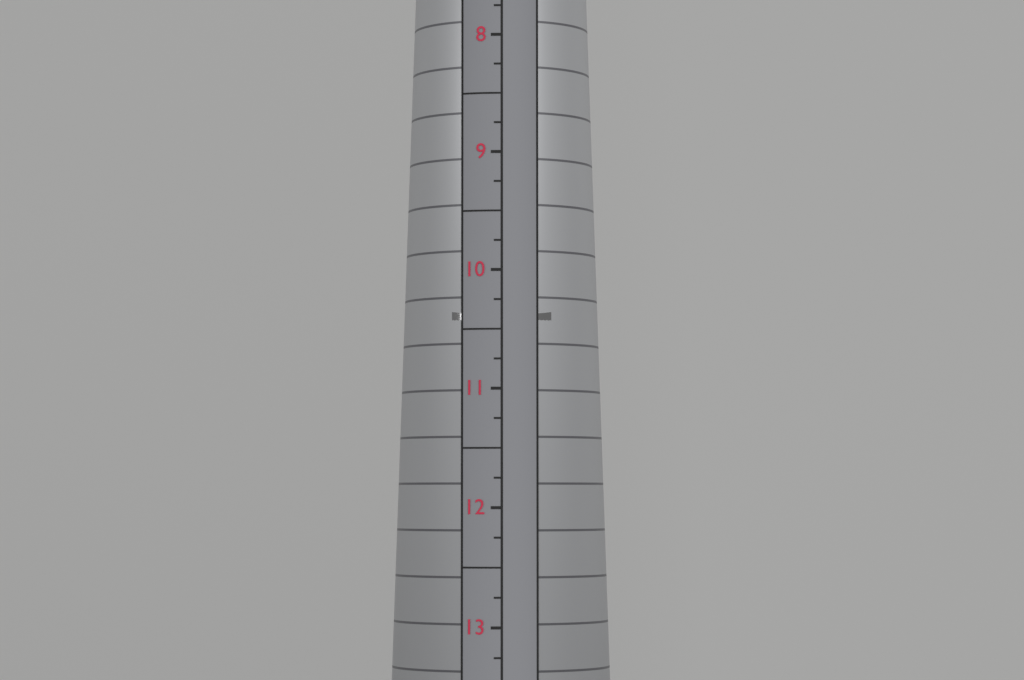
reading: 10.75 (no unit)
